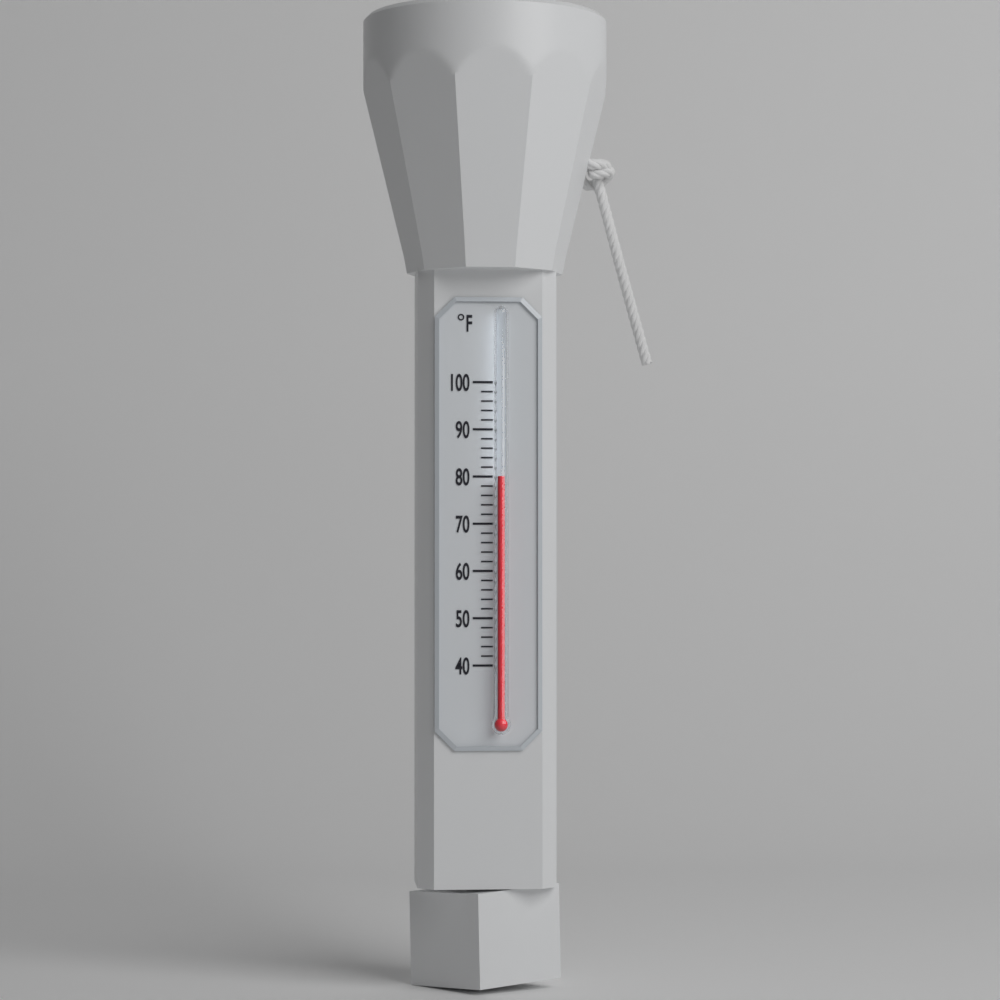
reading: 80 °F
